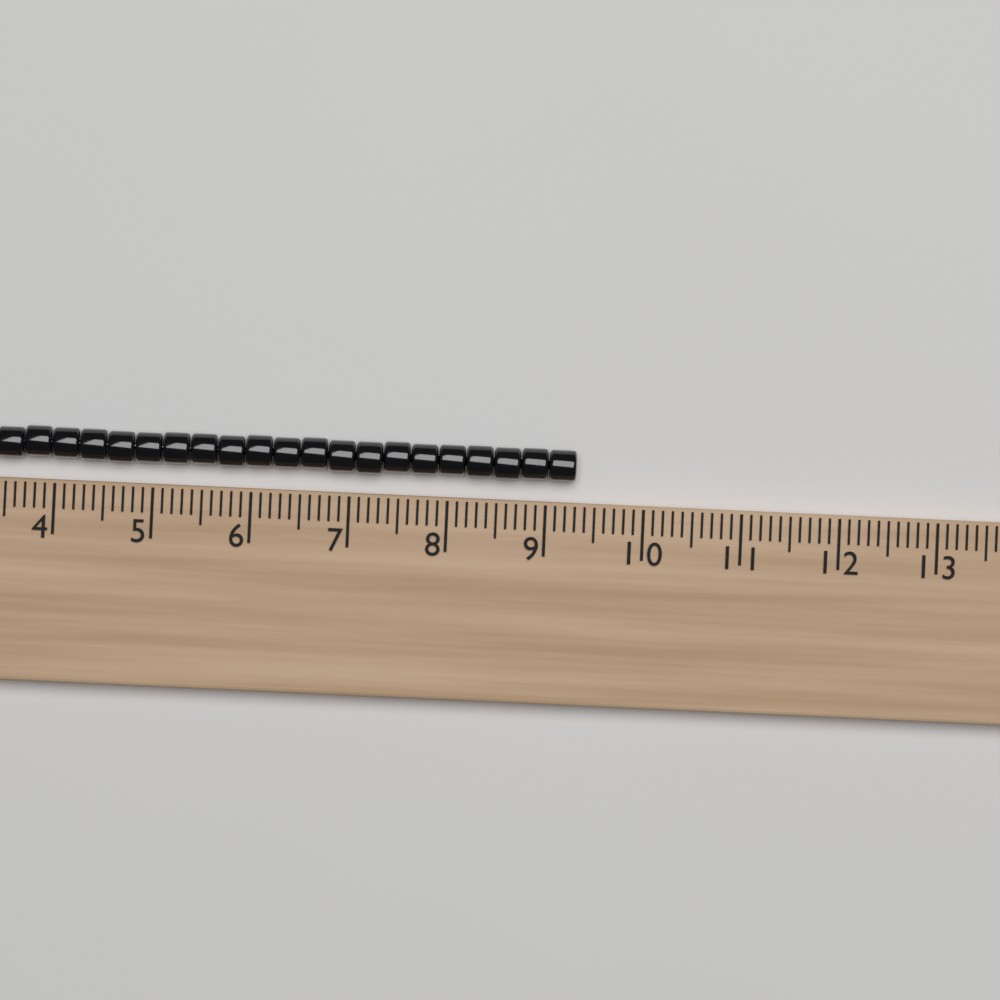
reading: 9.3 (no unit)
